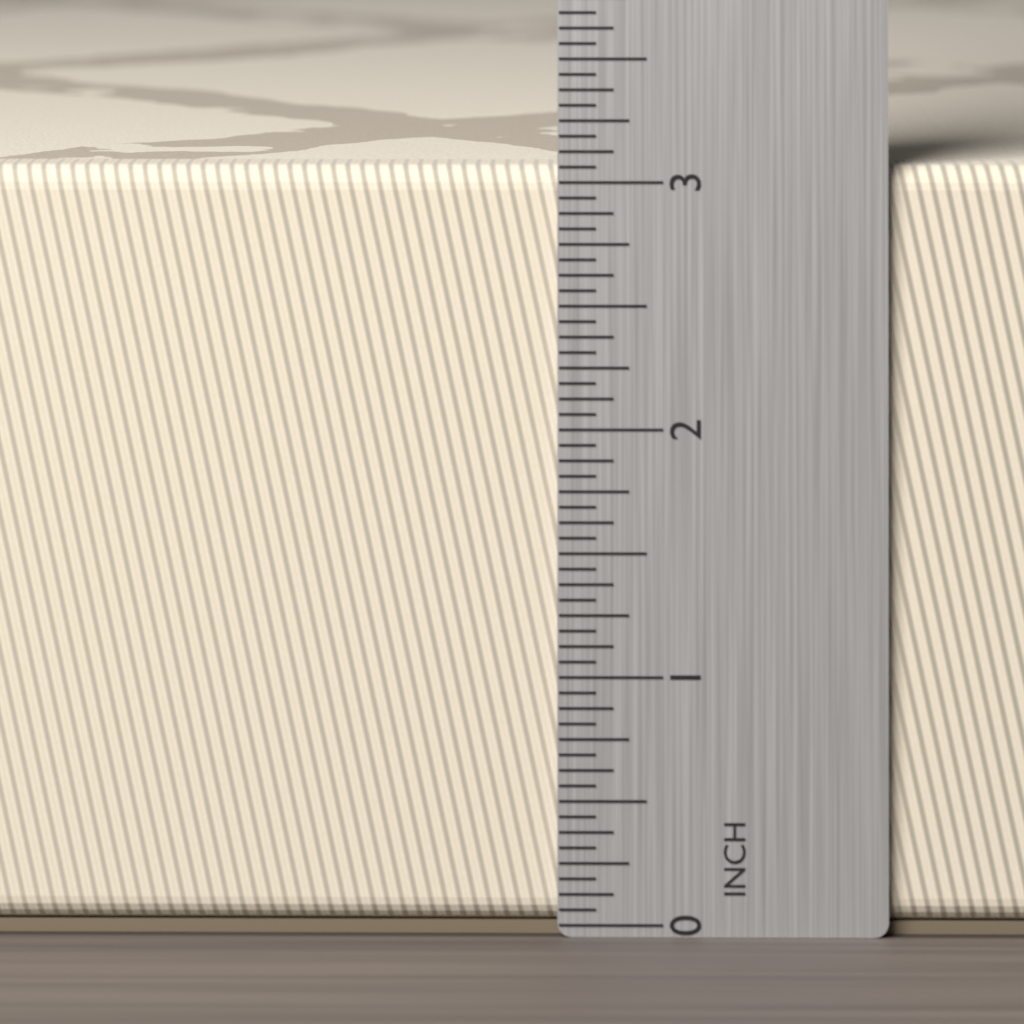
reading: 3.0625 in
